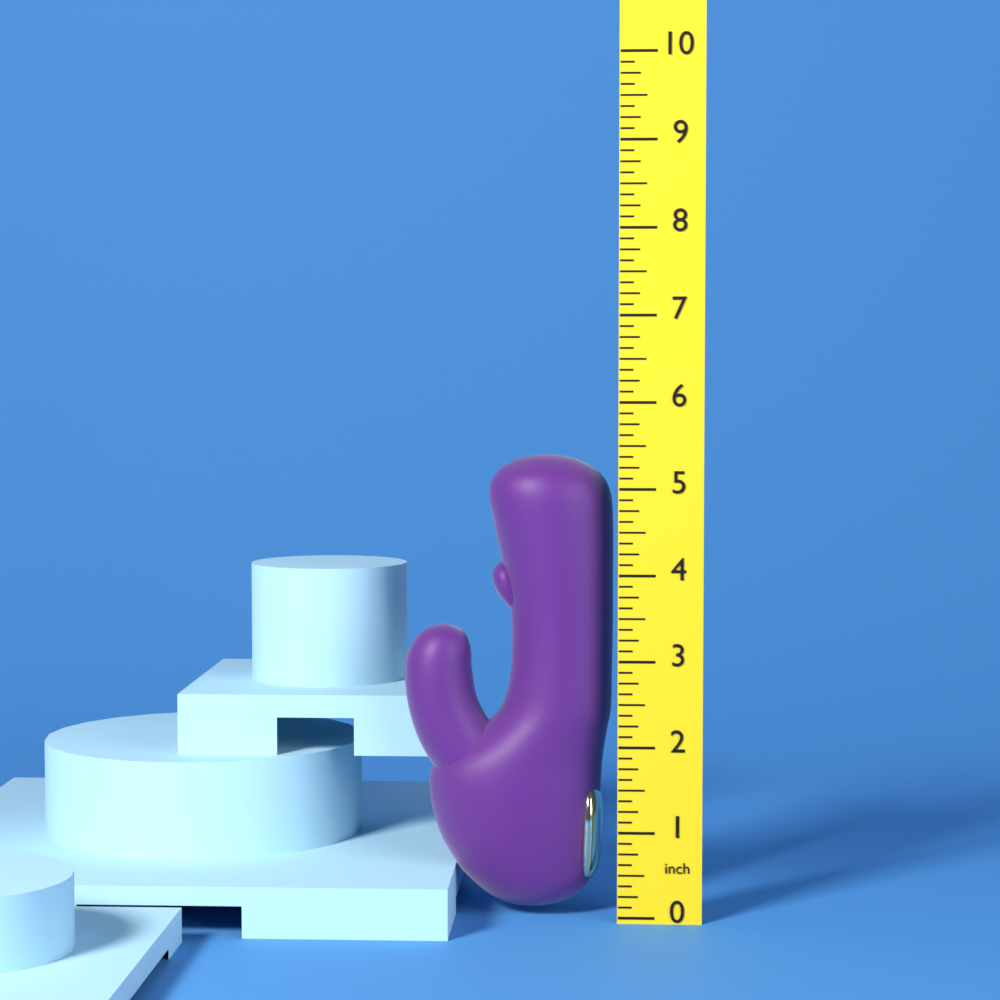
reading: 5.375 inch
